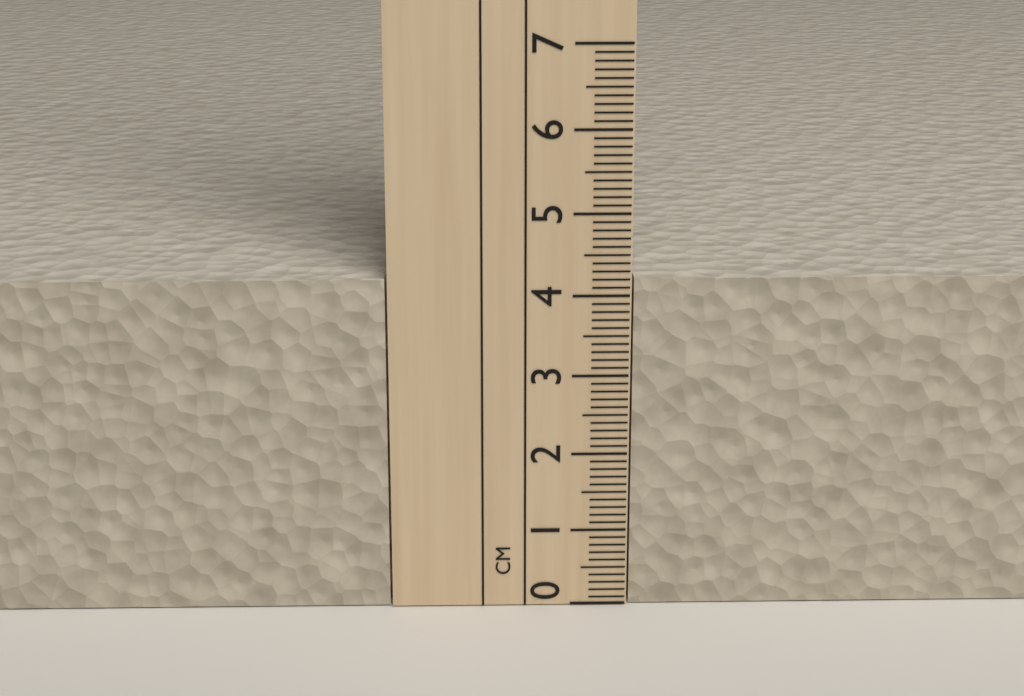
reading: 4.2 cm
